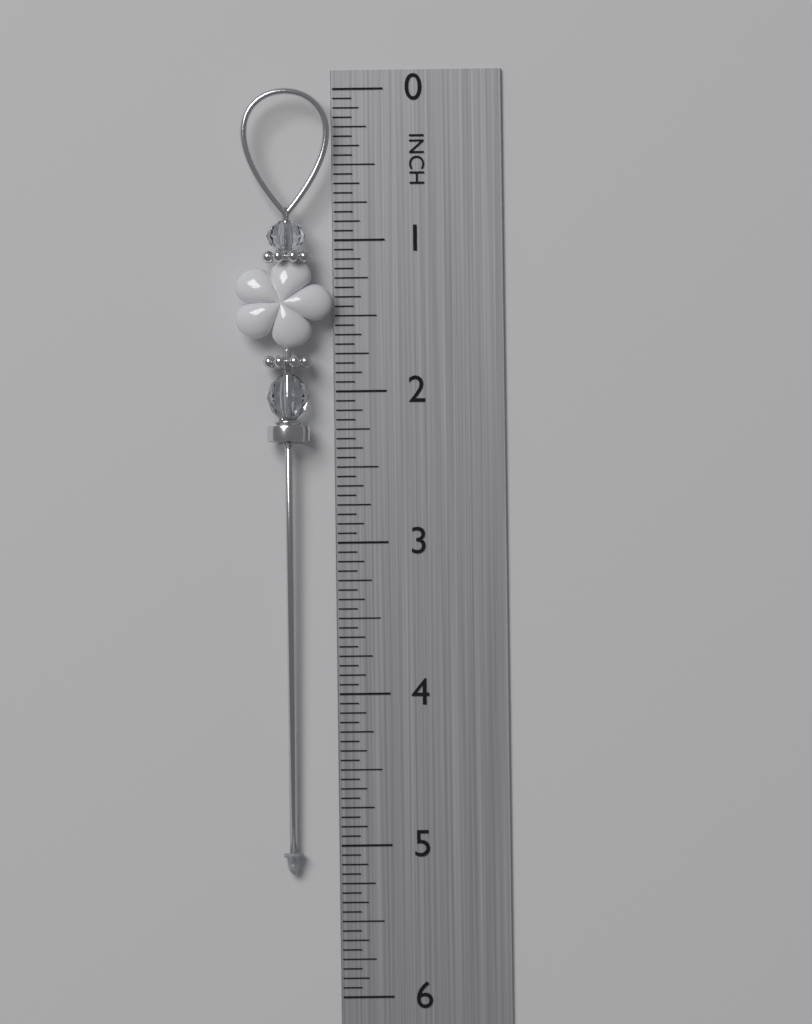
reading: 5.1875 in
